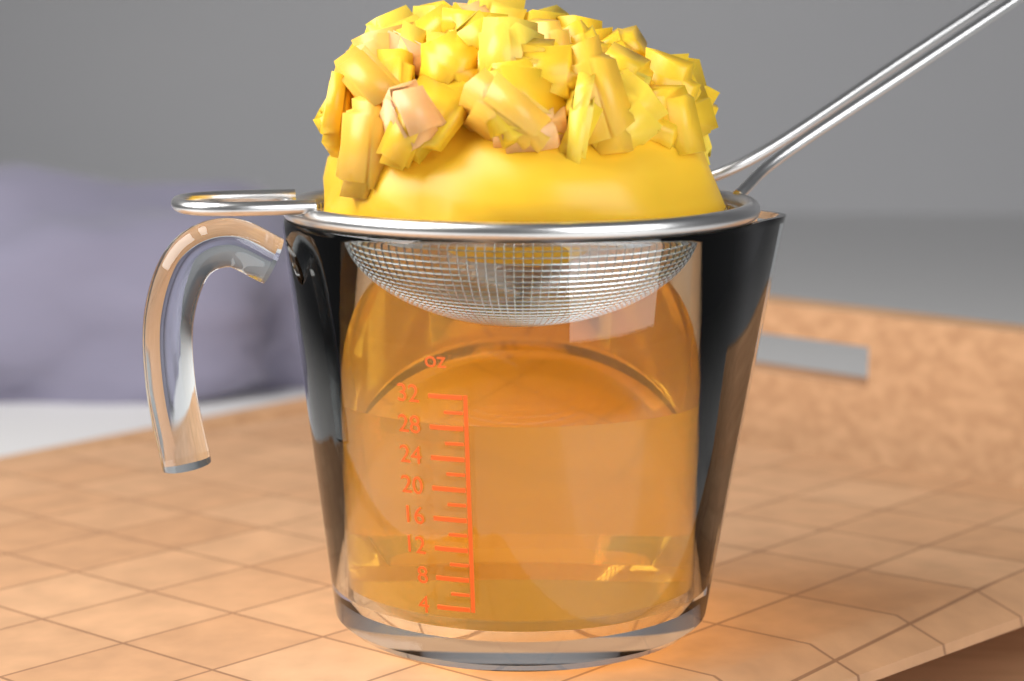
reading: 28 oz
